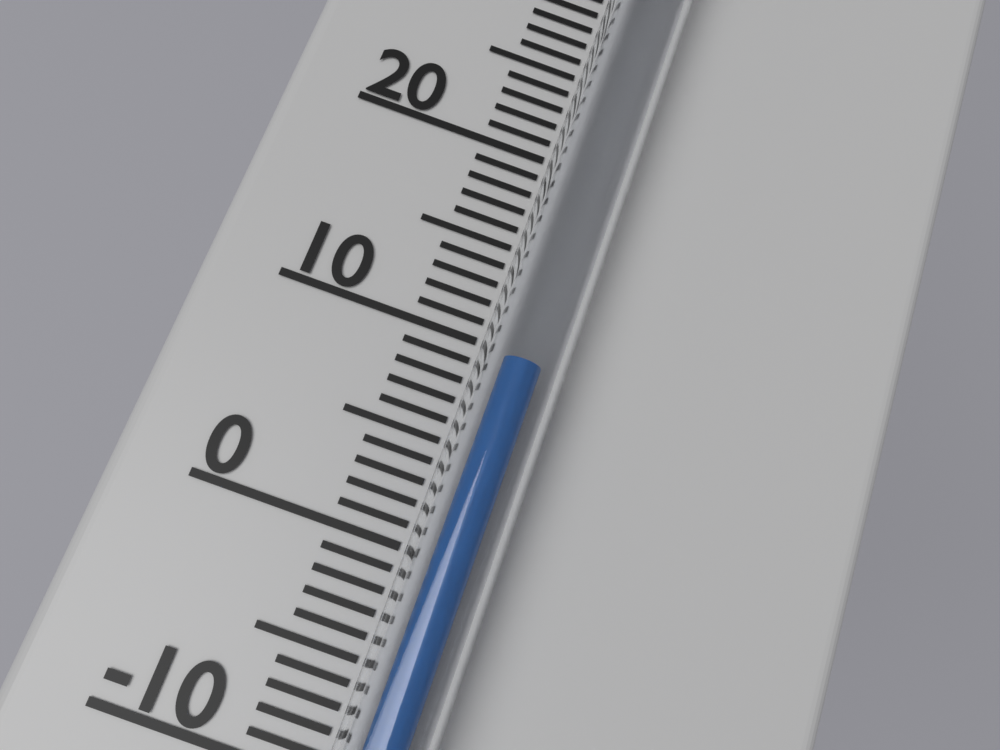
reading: 9 °C
